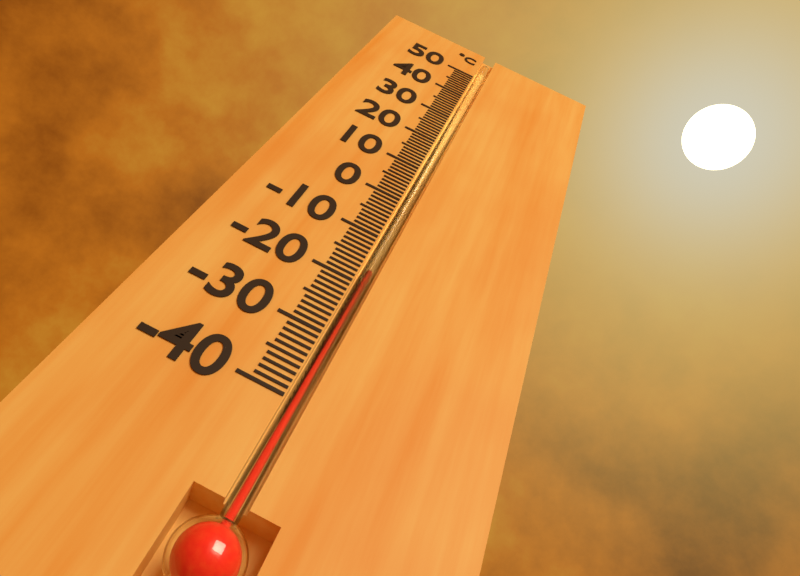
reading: -17 °C
